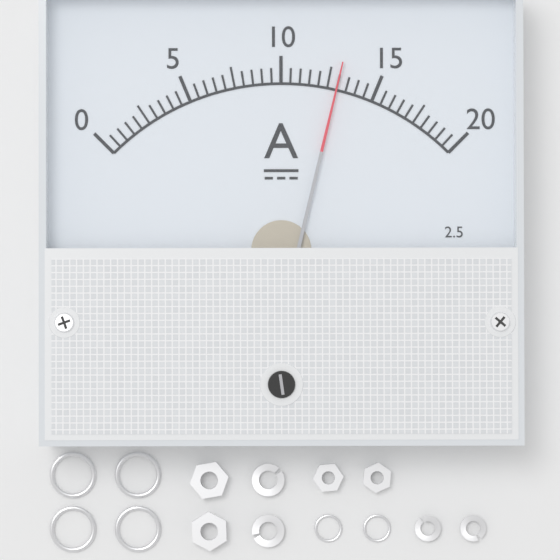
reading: 13.0 A
